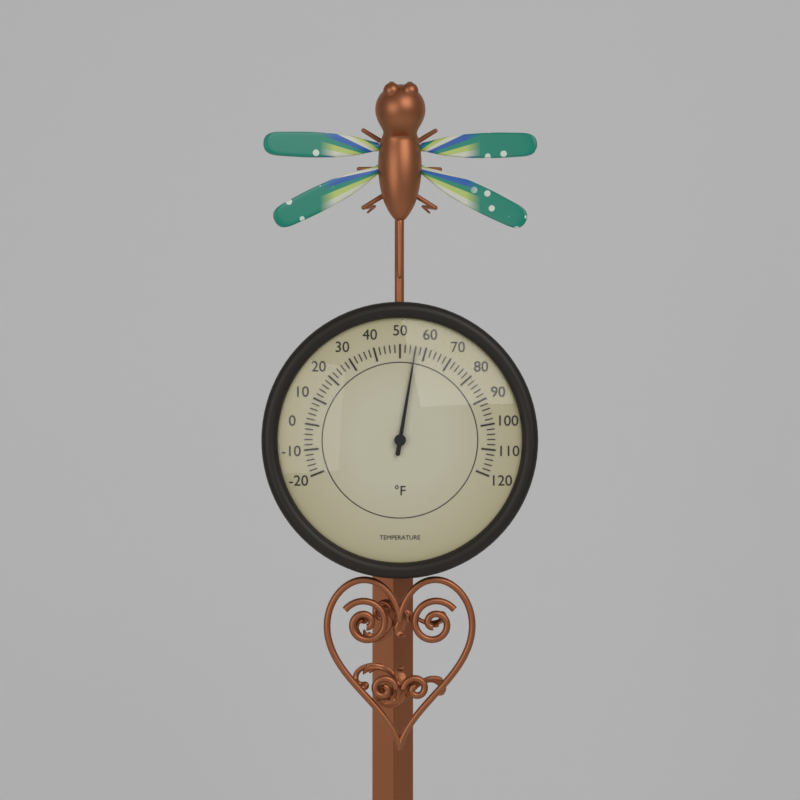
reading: 56 °F
